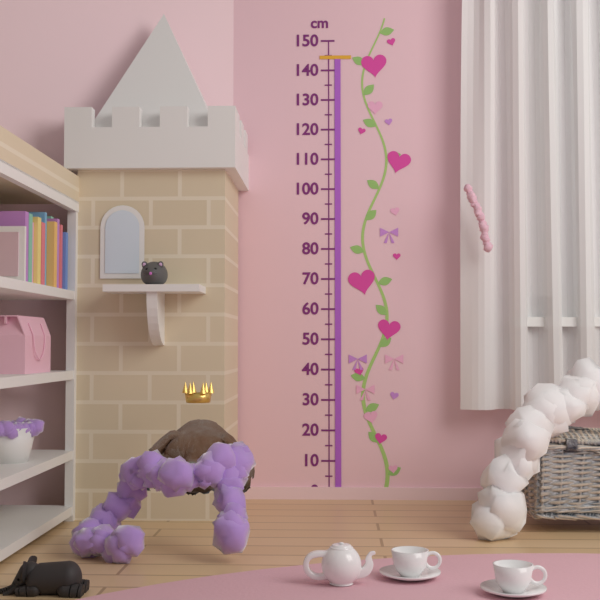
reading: 145 cm
